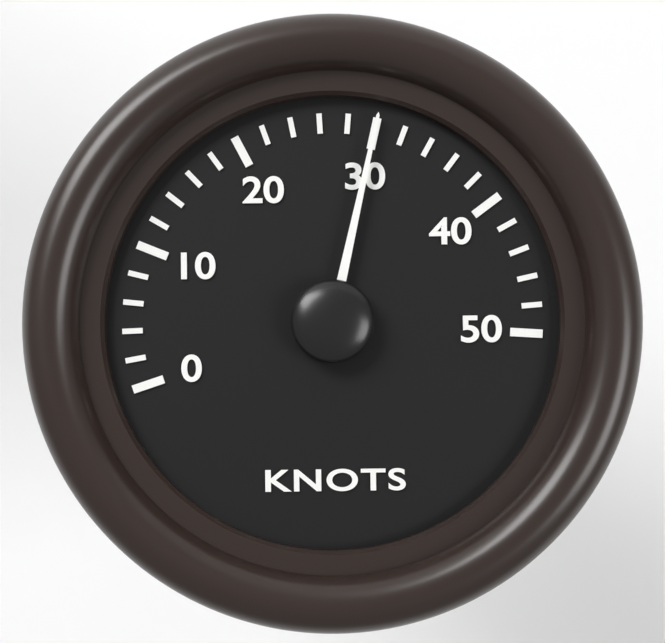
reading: 30 knots
